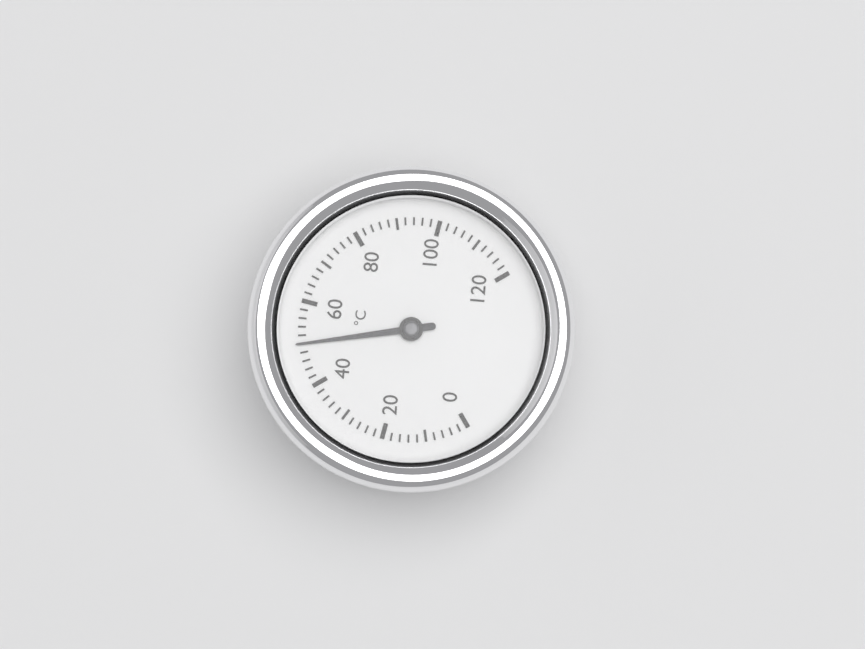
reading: 50 °C
